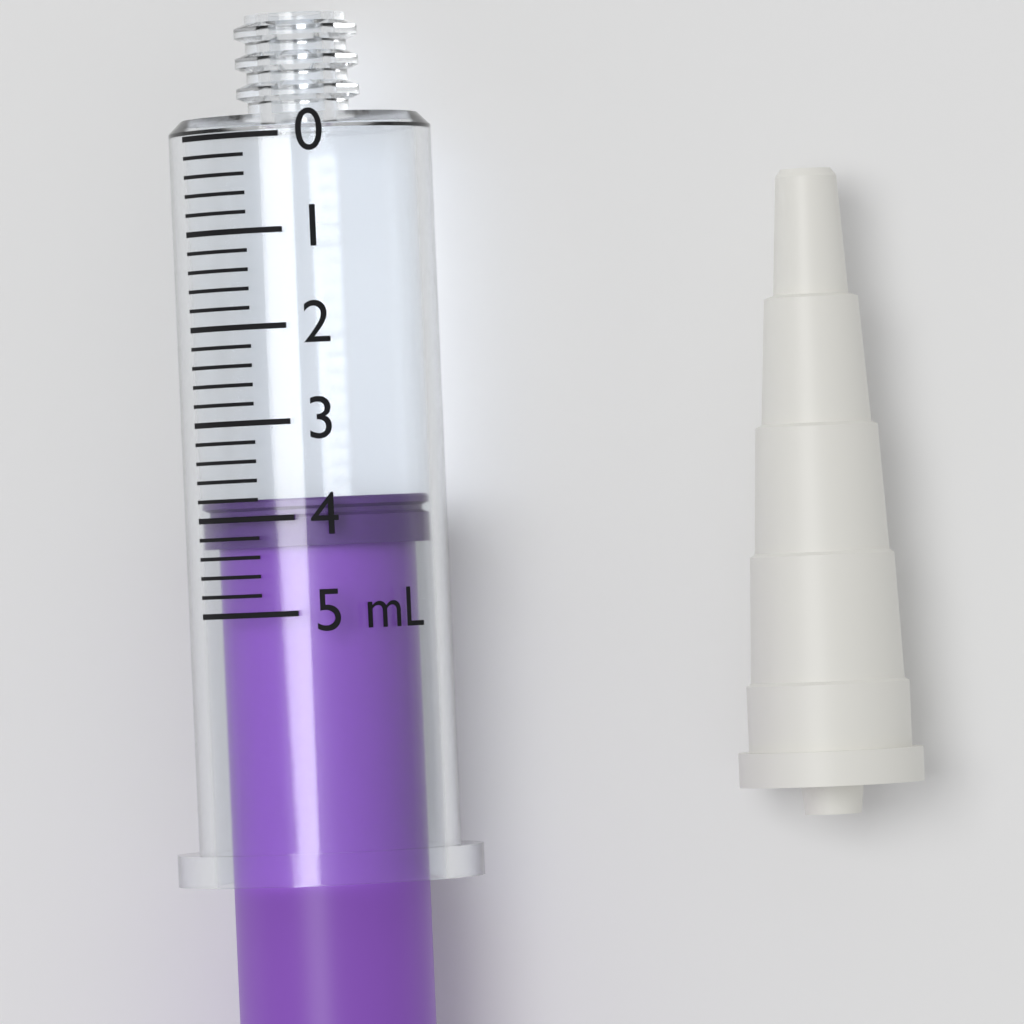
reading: 3.8 mL
